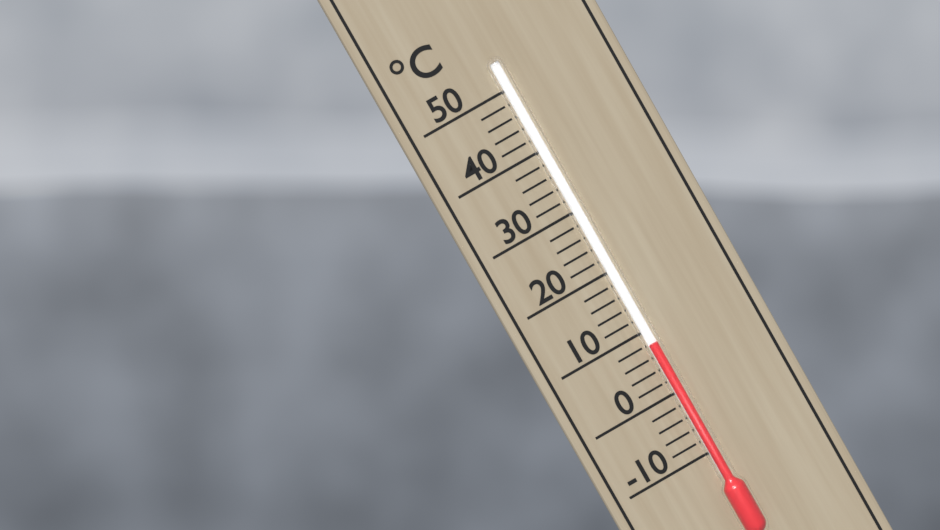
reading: 8 °C
